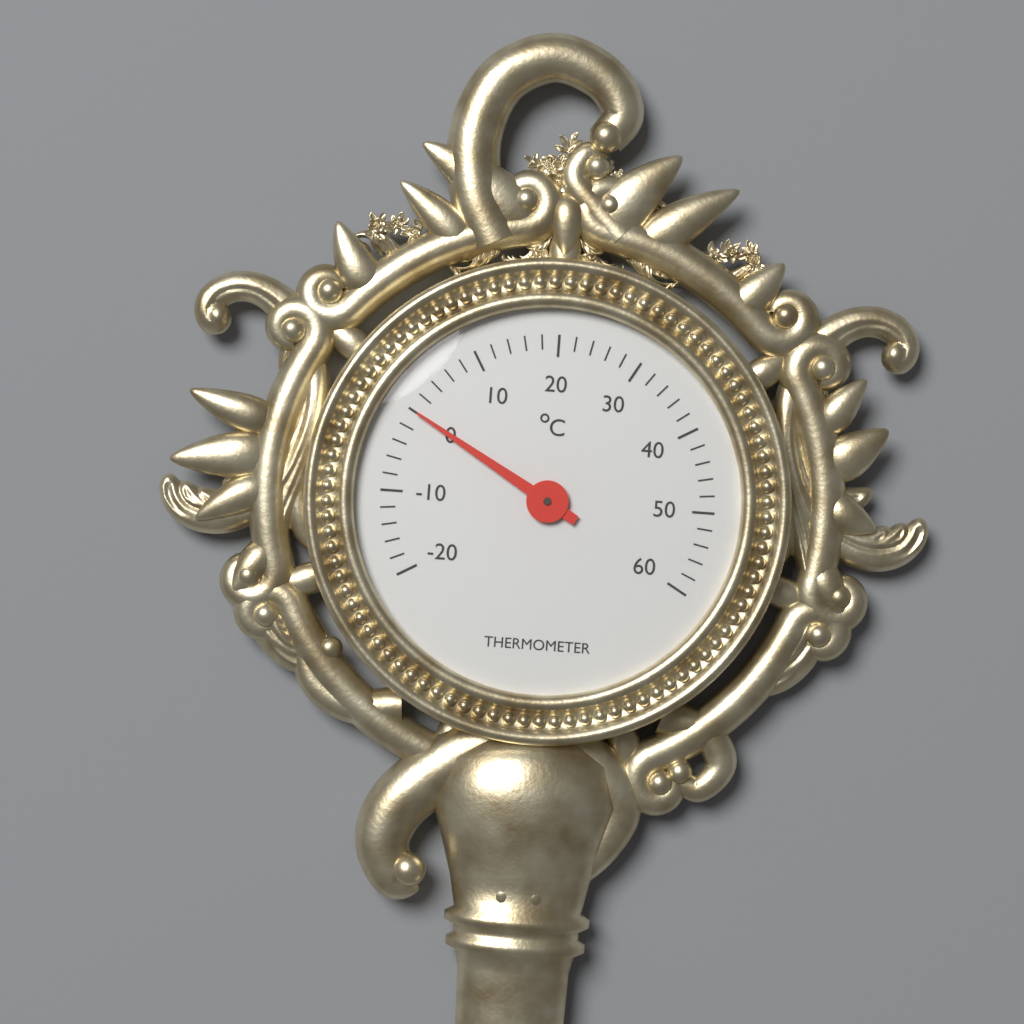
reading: 0 °C
